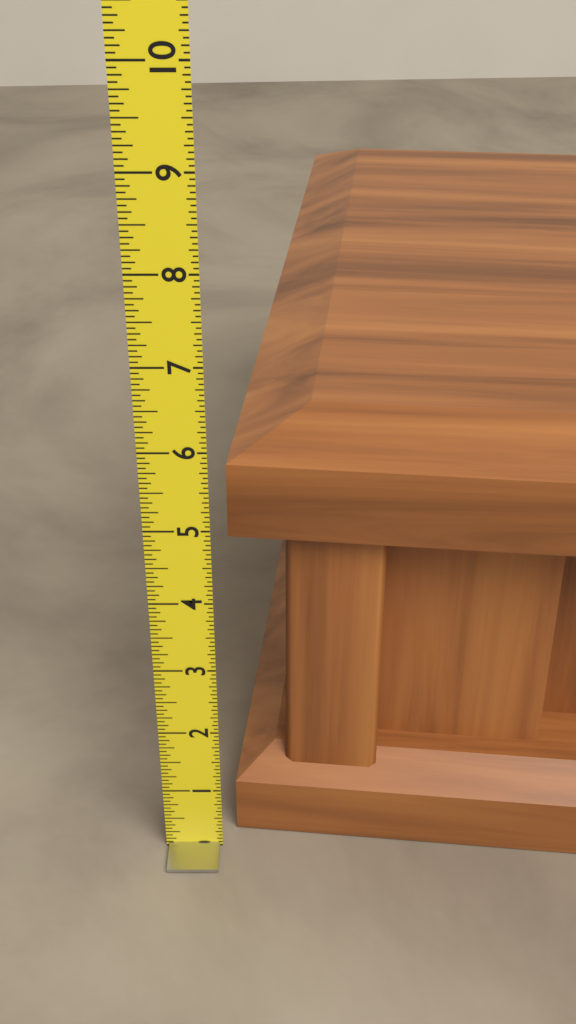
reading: 6.0625 (no unit)
